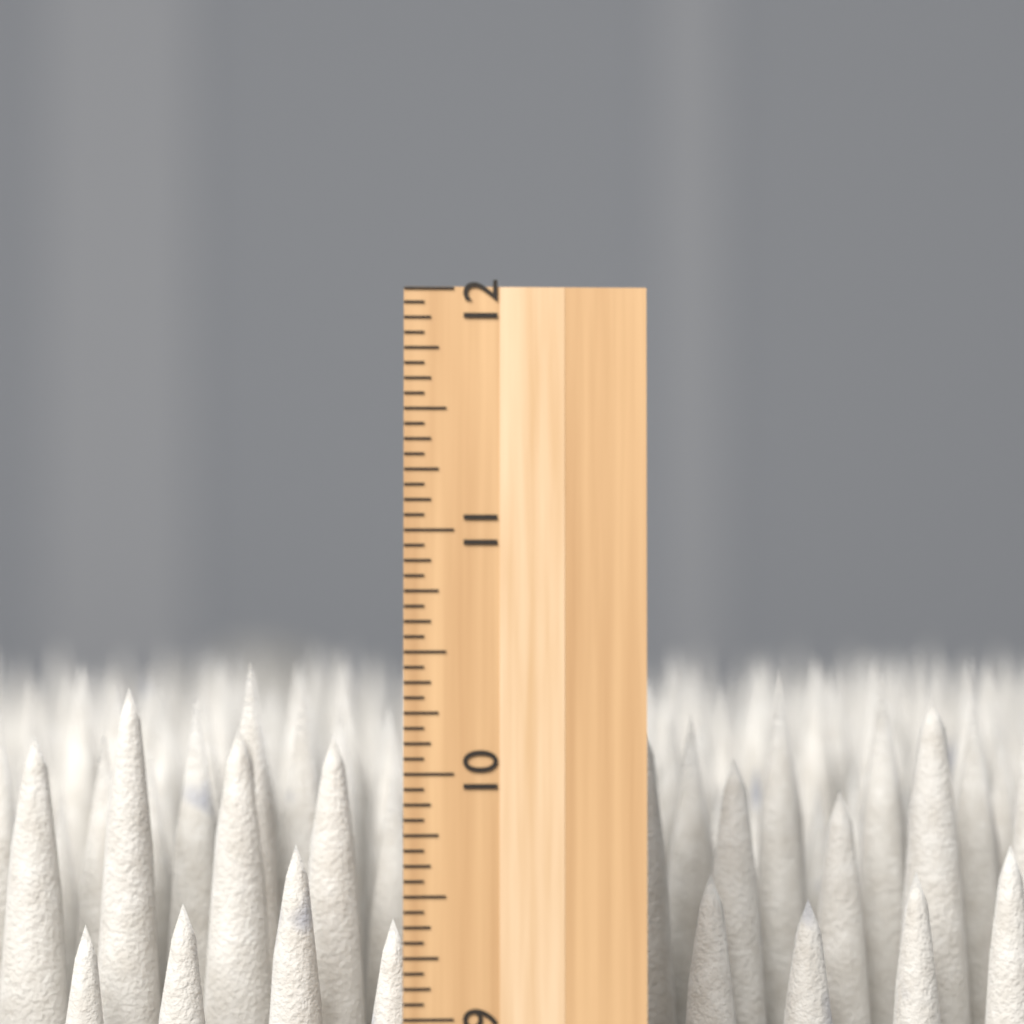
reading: 10.4375 inch
